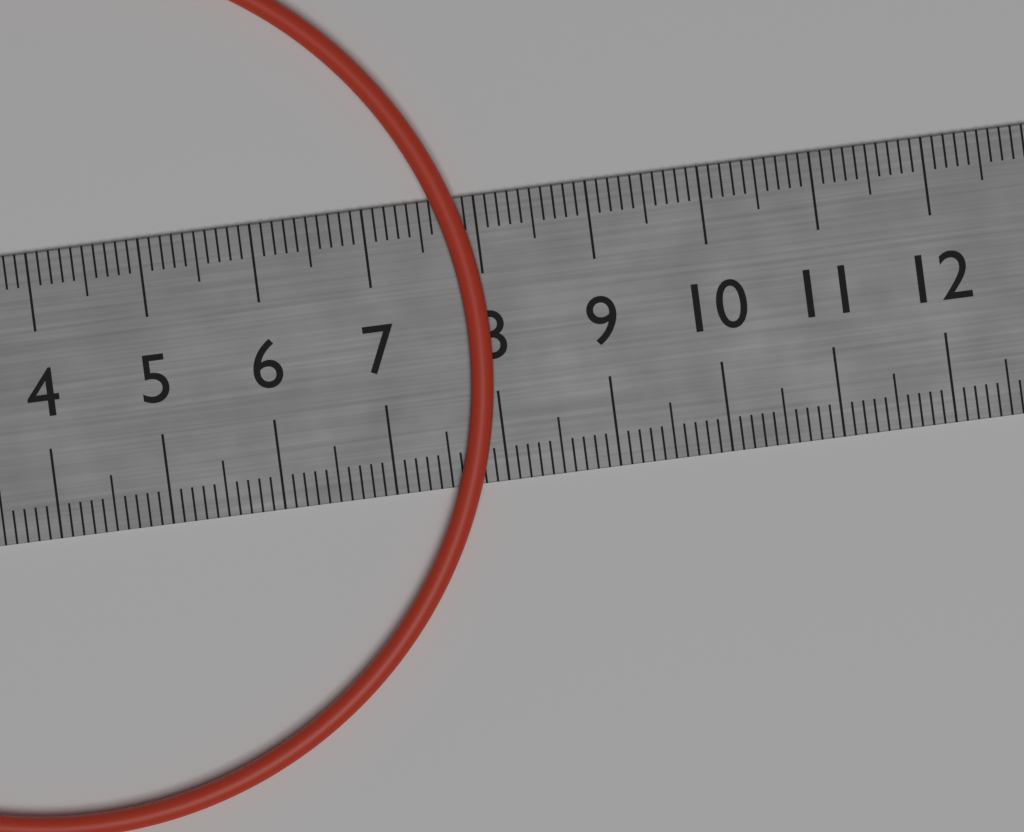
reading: 8.0 cm
